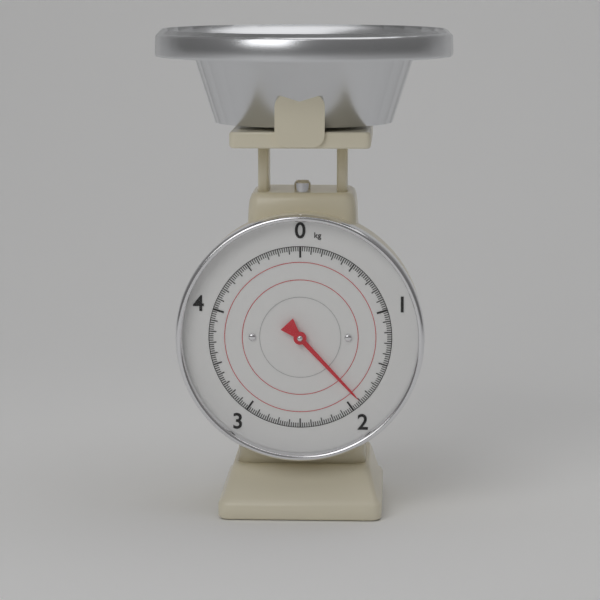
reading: 1.90 kg
